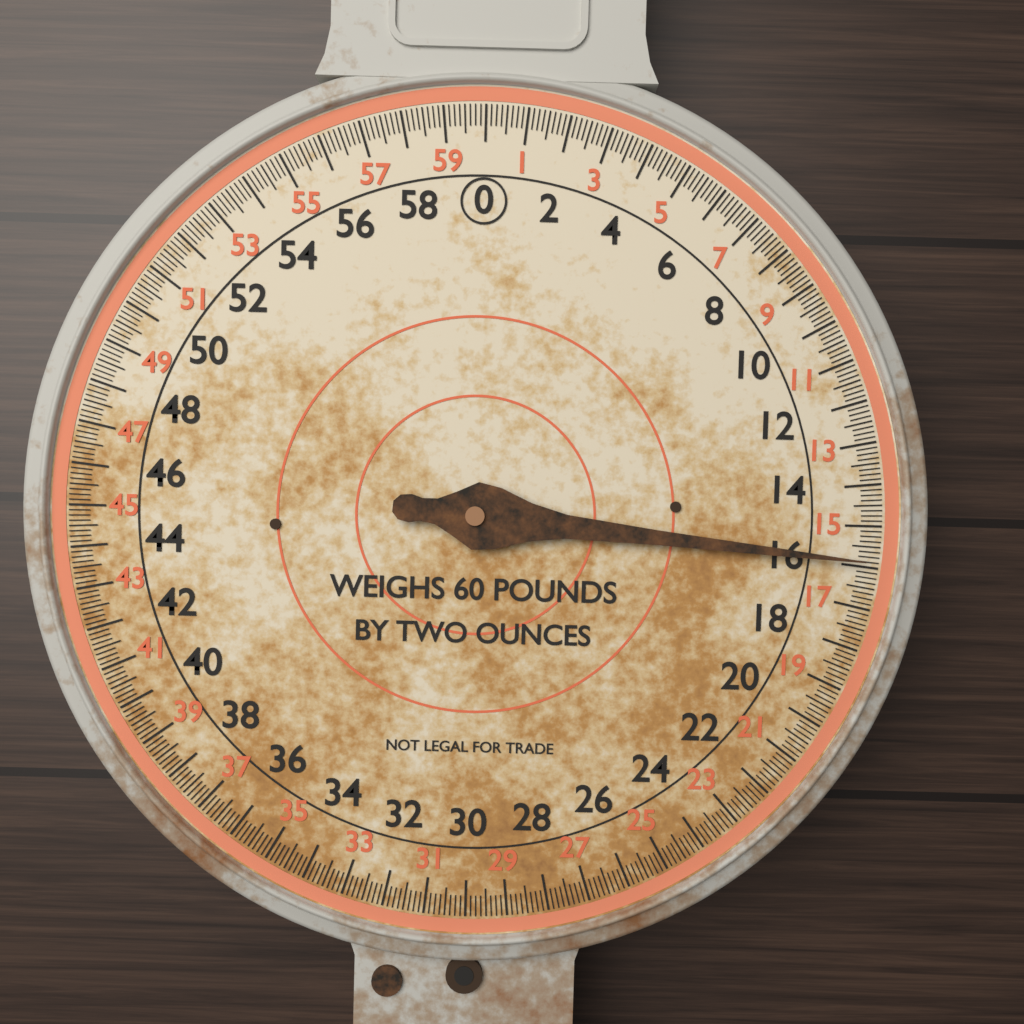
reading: 15.875 lb
